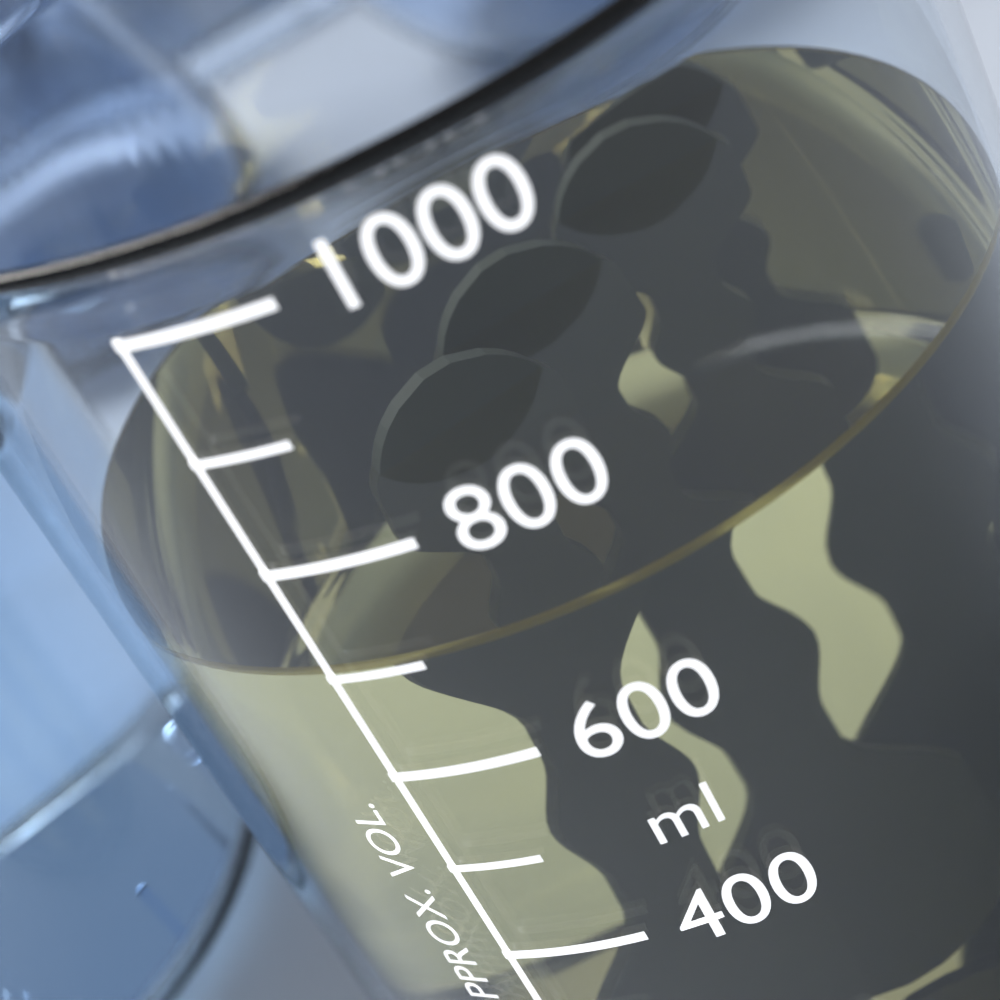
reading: 700 ml
